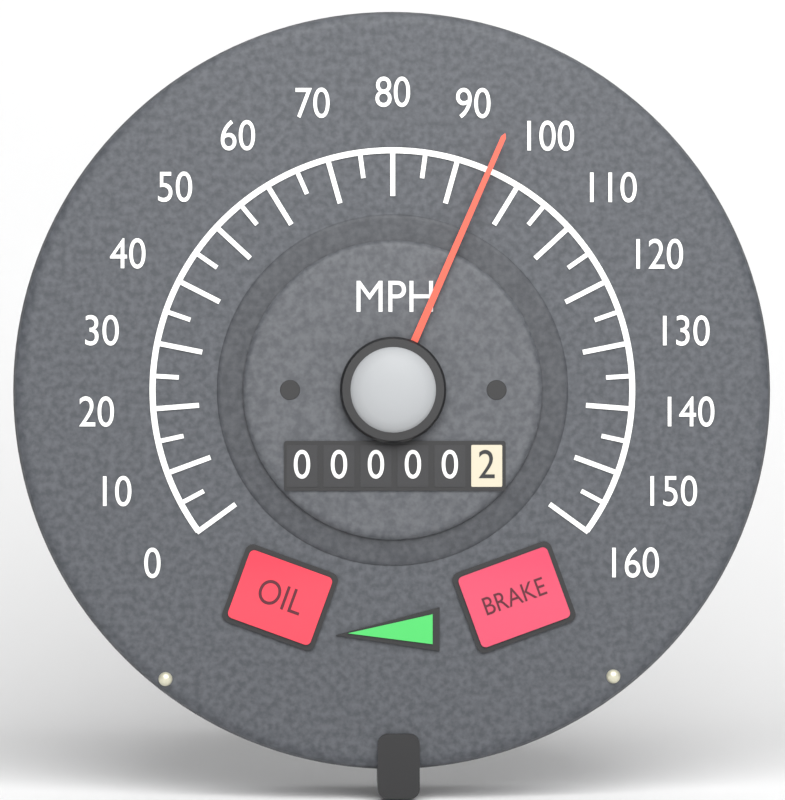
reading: 95 MPH
